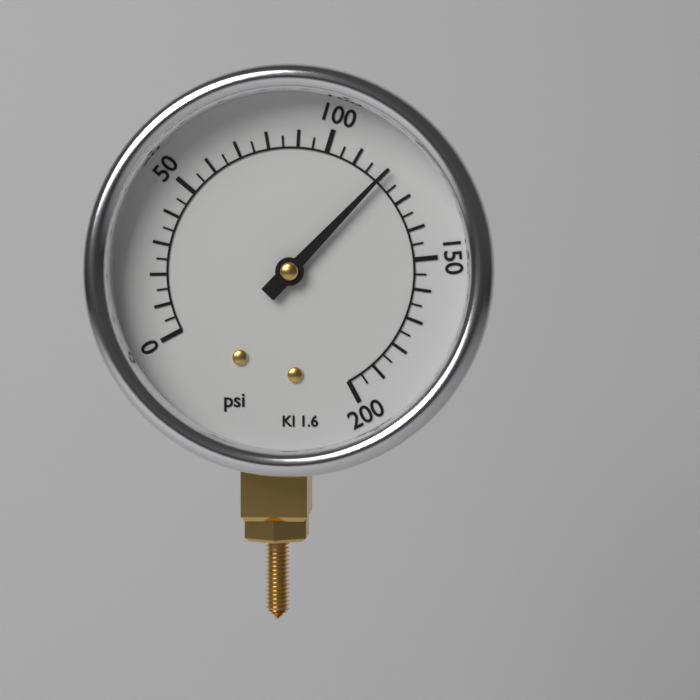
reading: 120 psi
